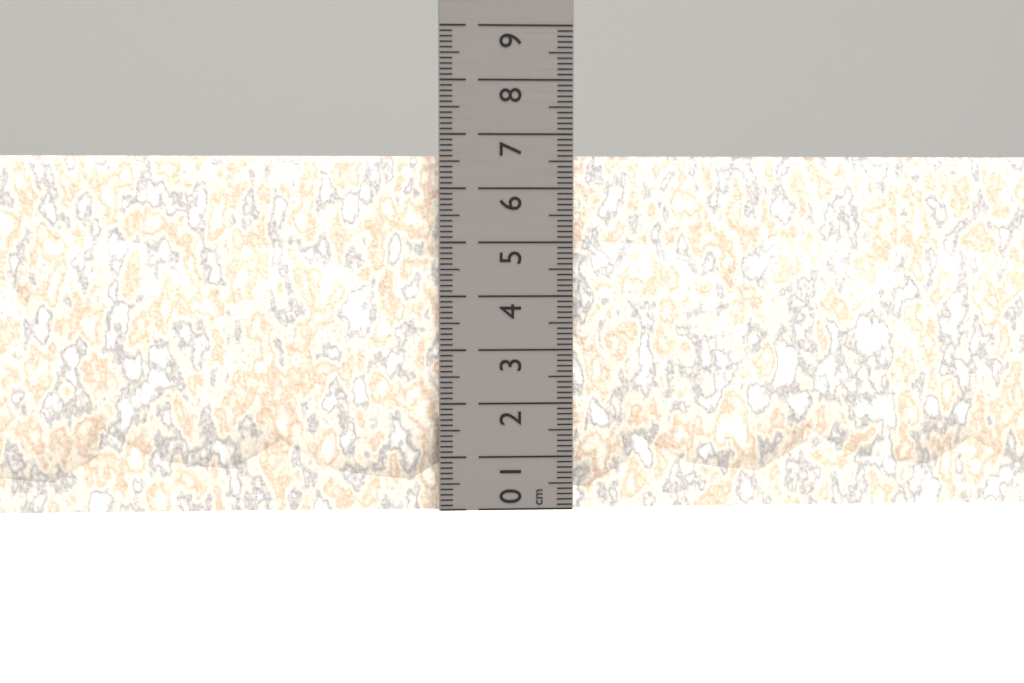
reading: 6.6 cm
